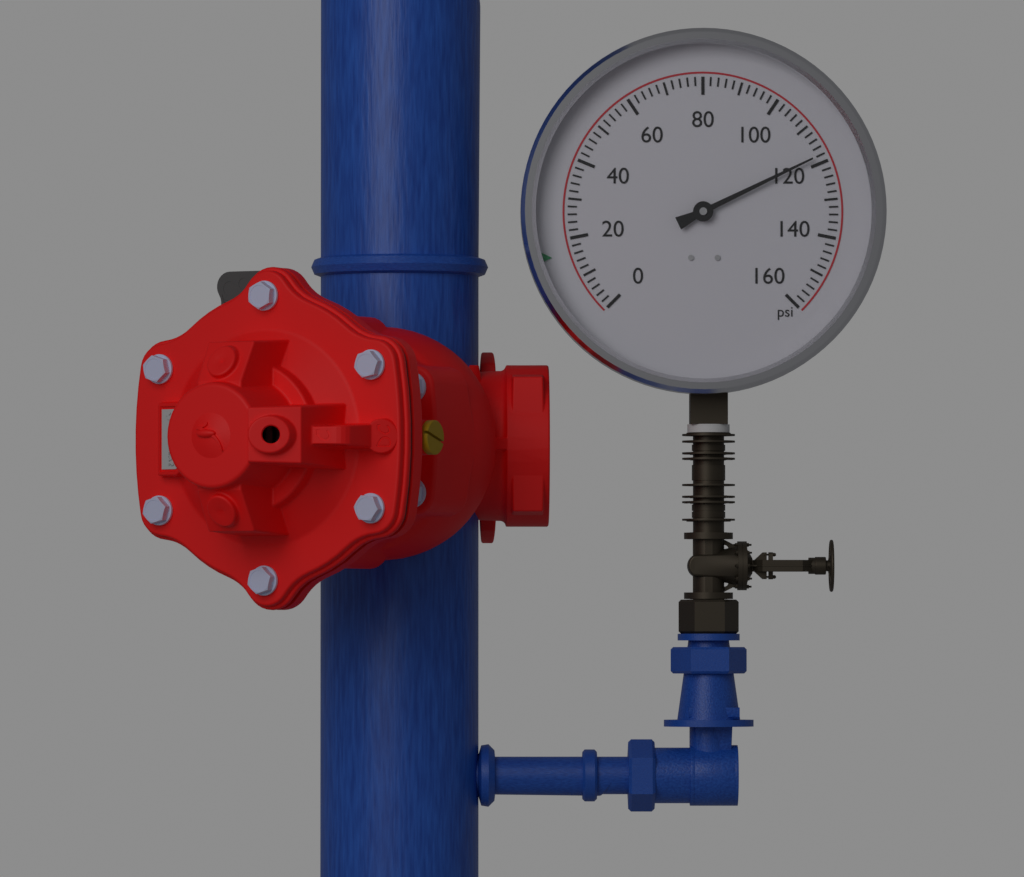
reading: 118 psi
